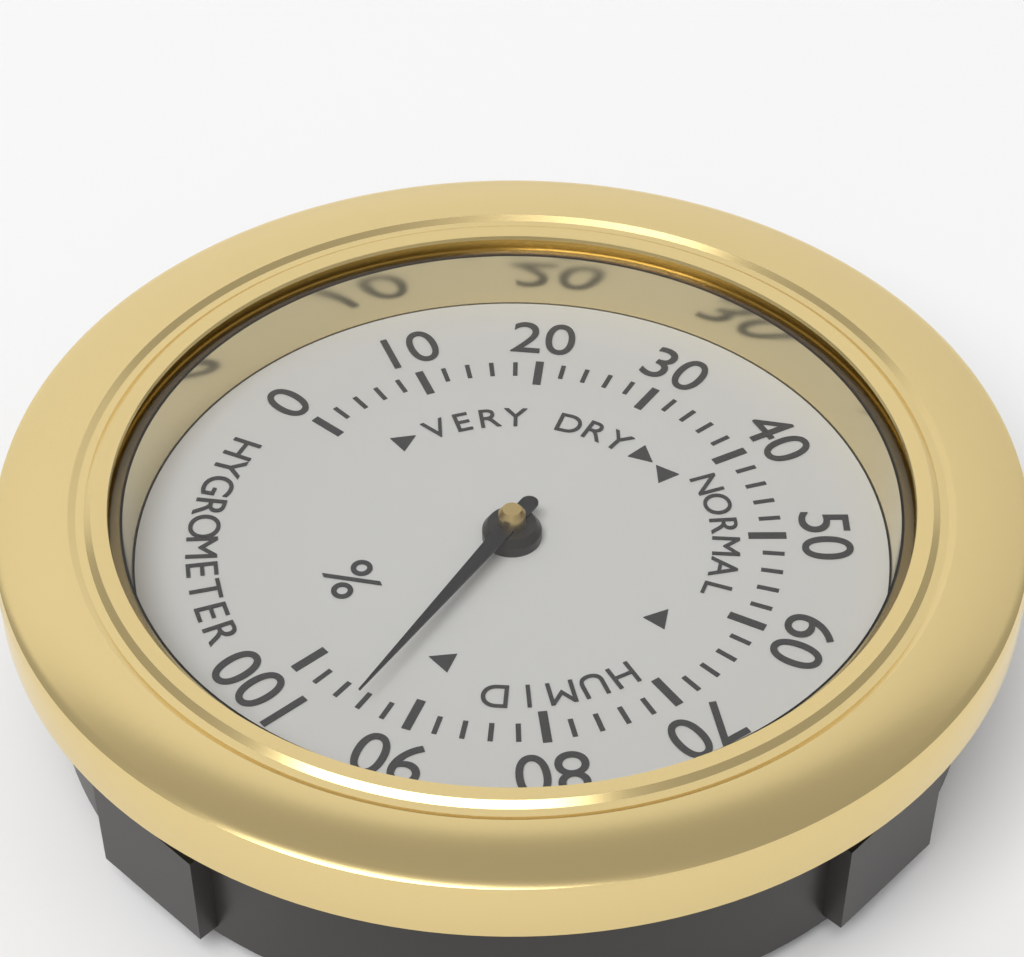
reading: 94 %
